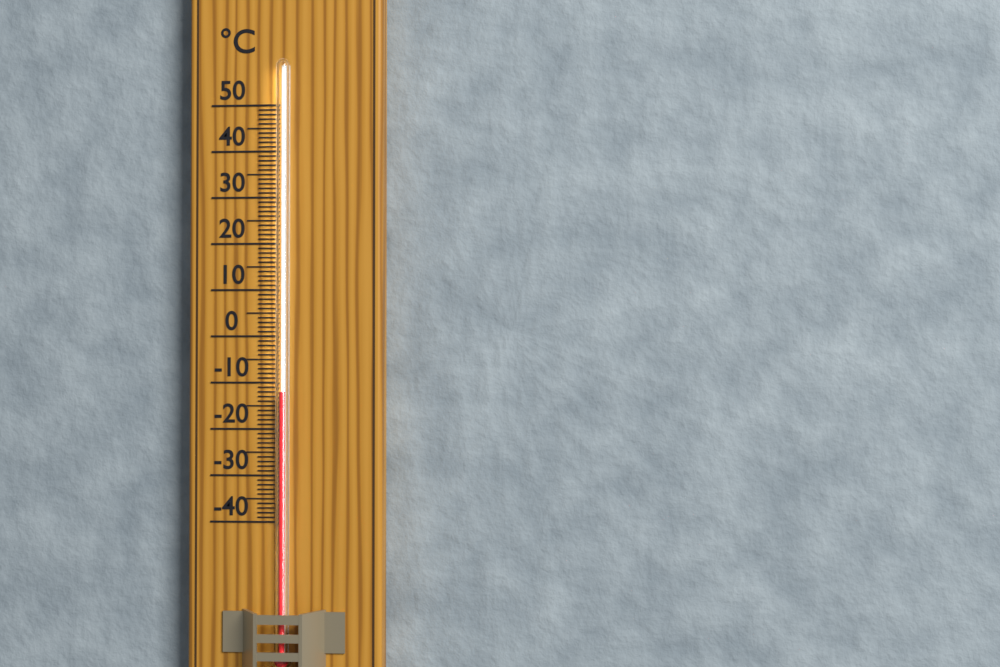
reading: -12 °C
